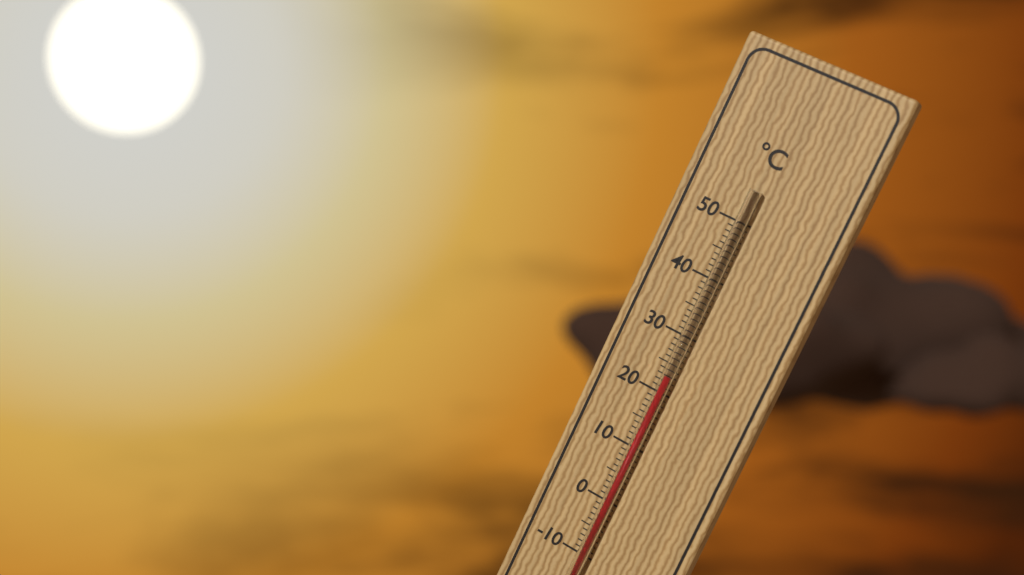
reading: 23 °C
